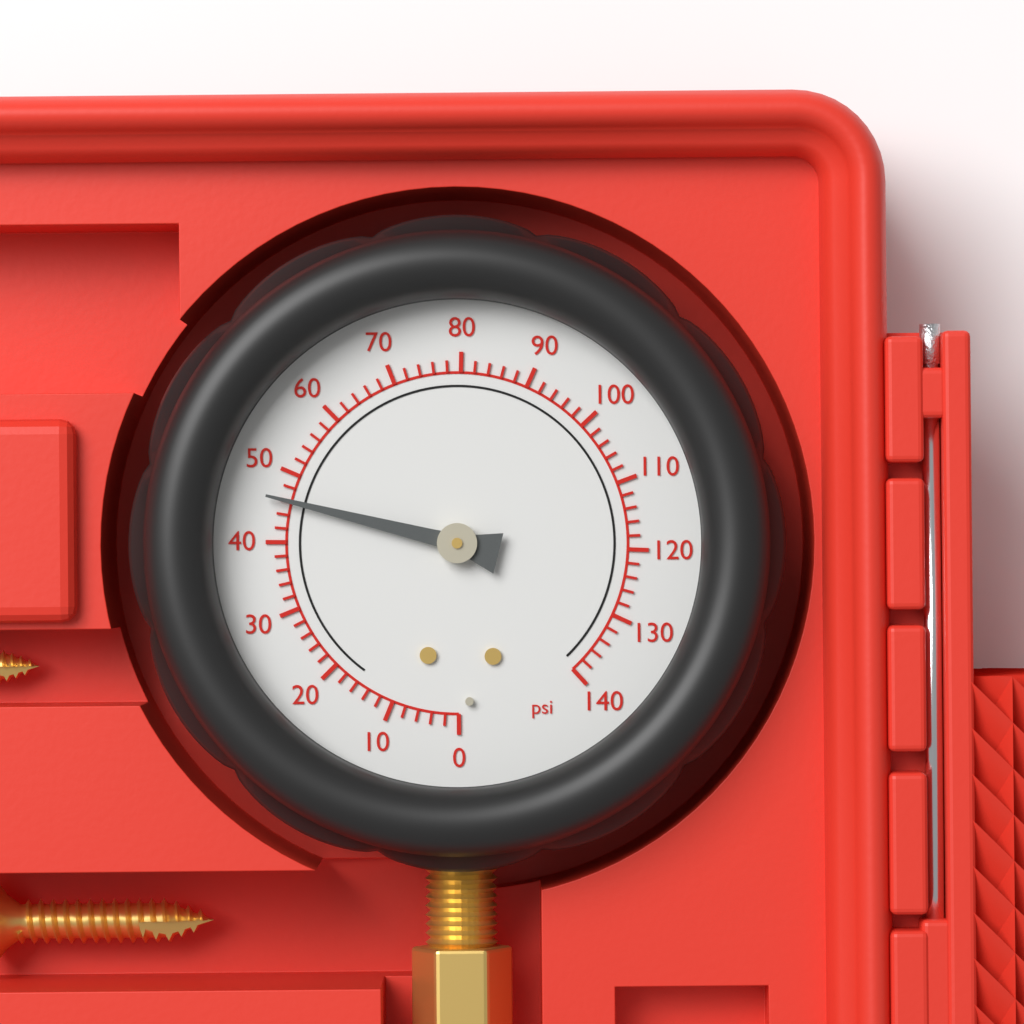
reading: 46 psi
